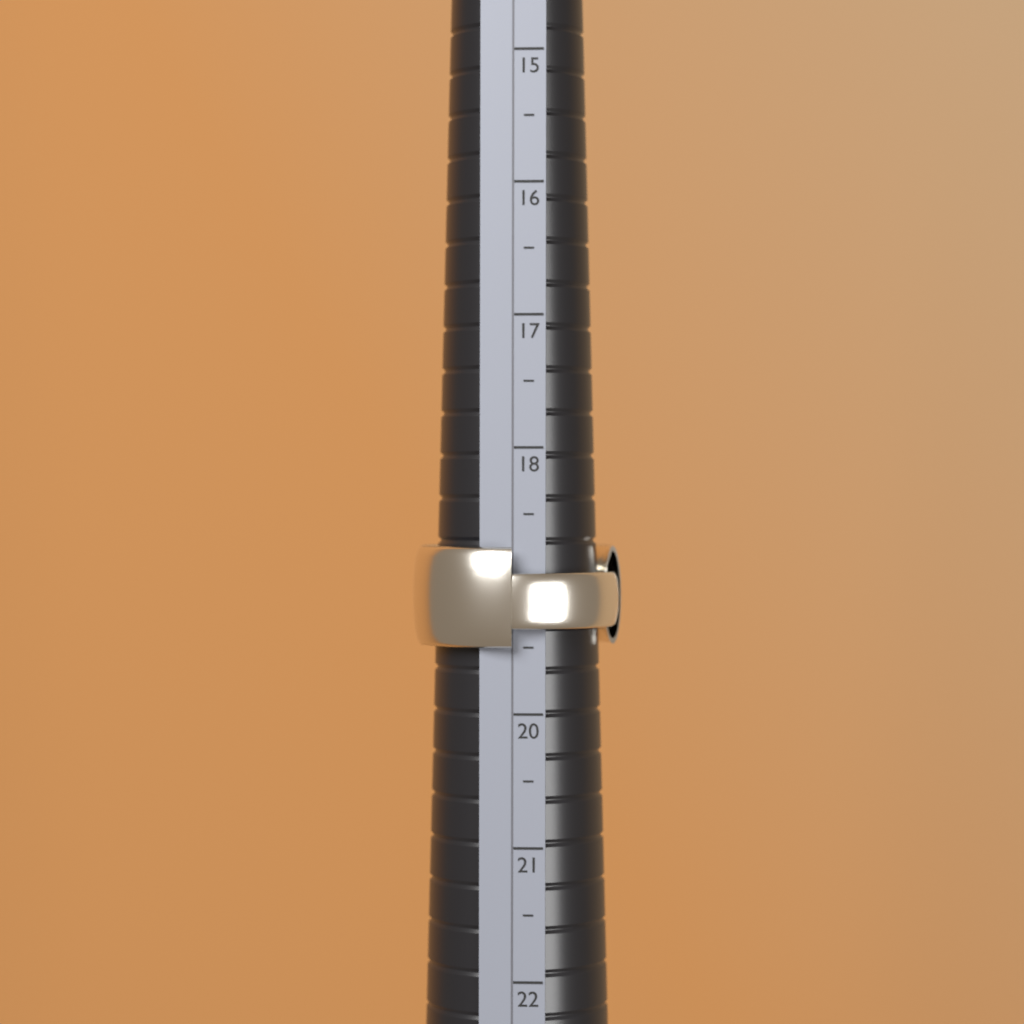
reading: 19.5 (no unit)
